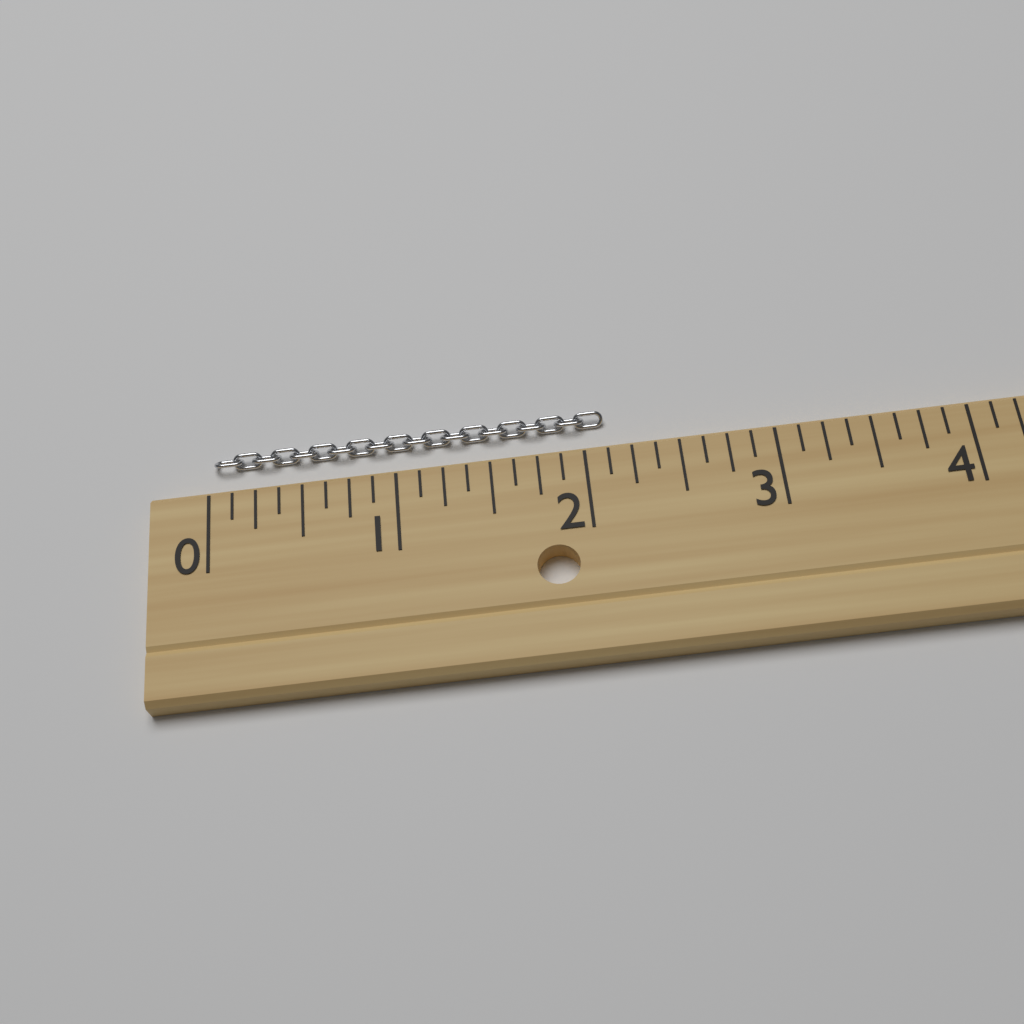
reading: 2.125 (no unit)
